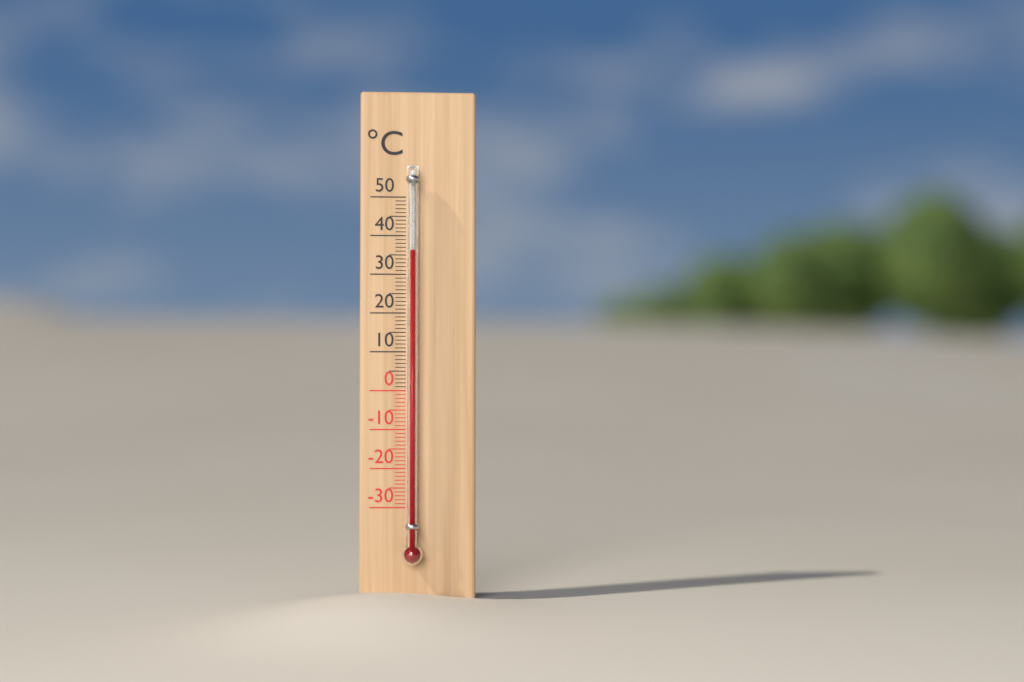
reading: 36 °C
